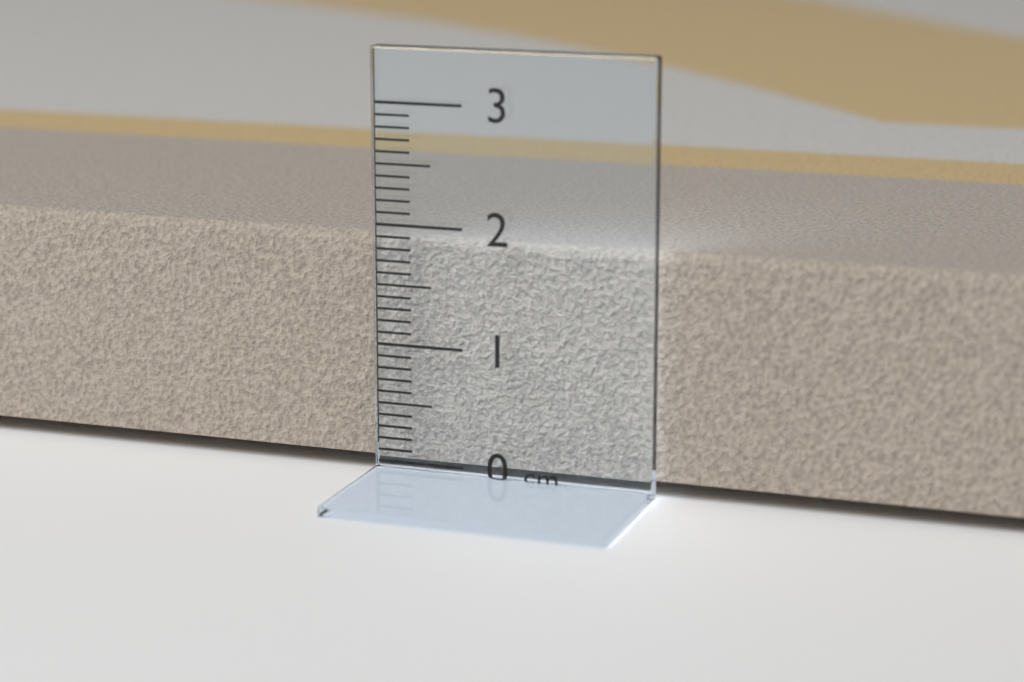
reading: 1.9 cm
